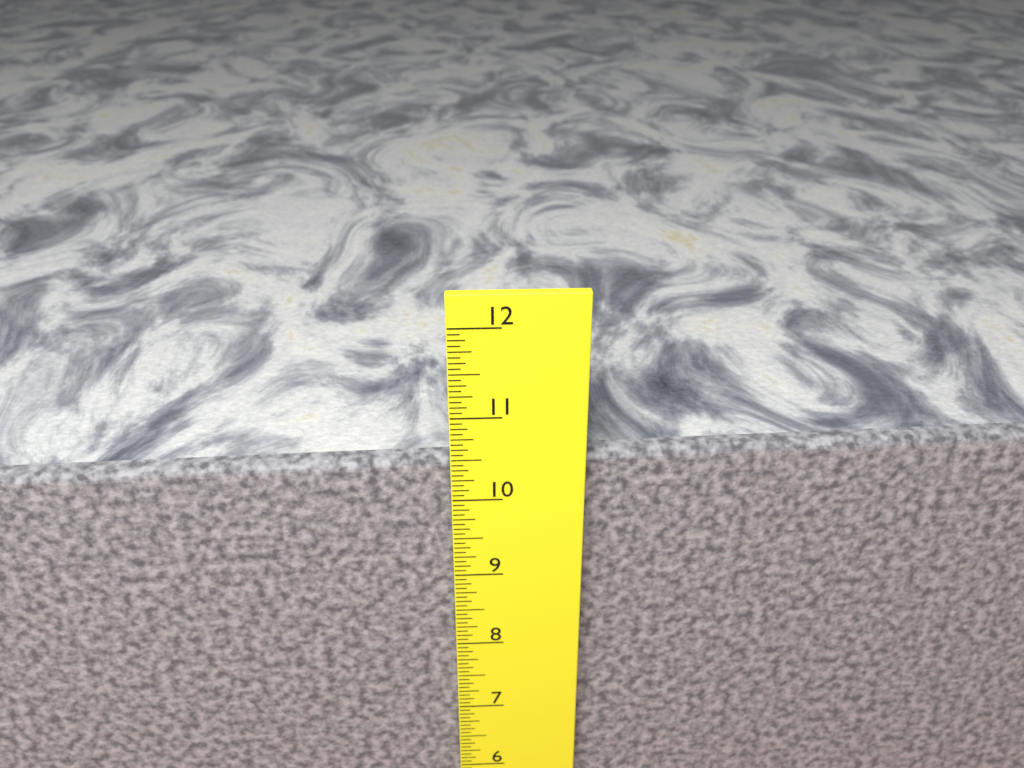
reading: 10.4375 in
